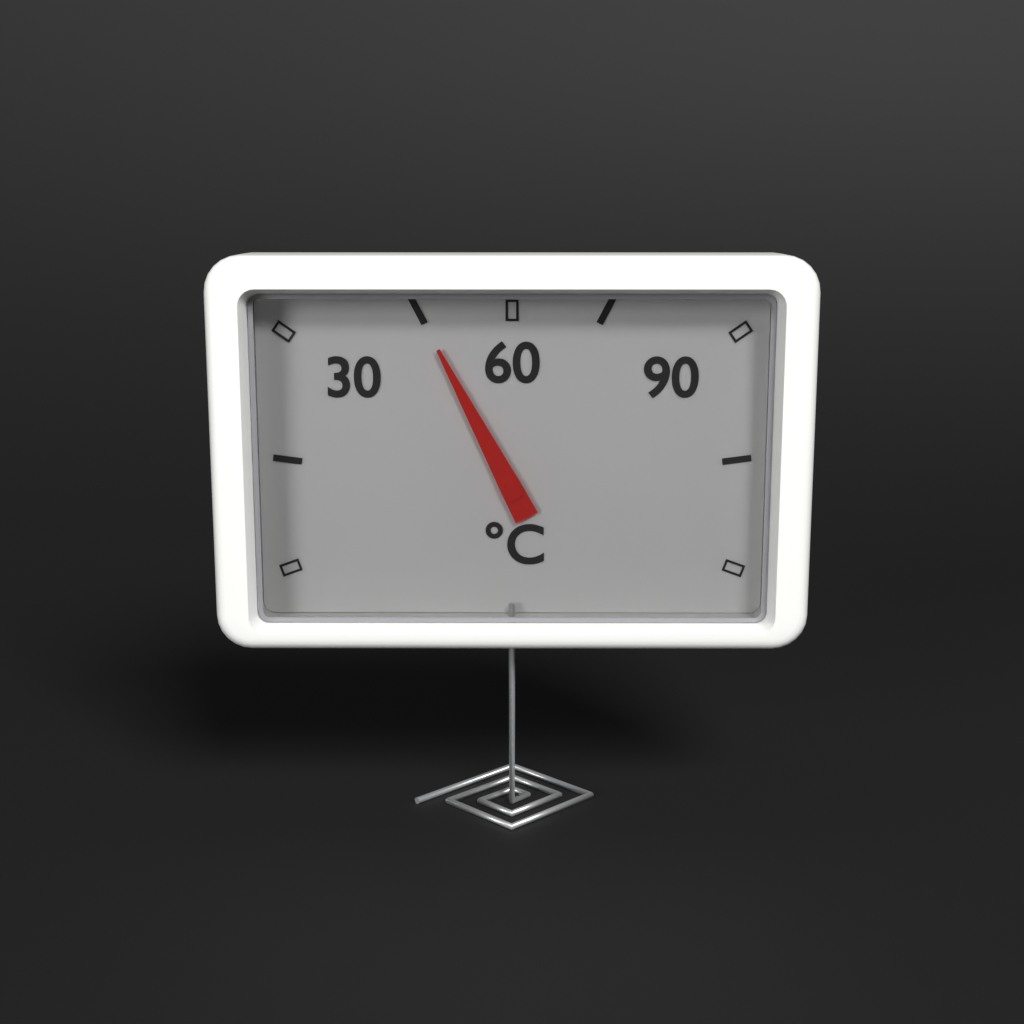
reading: 45 °C
